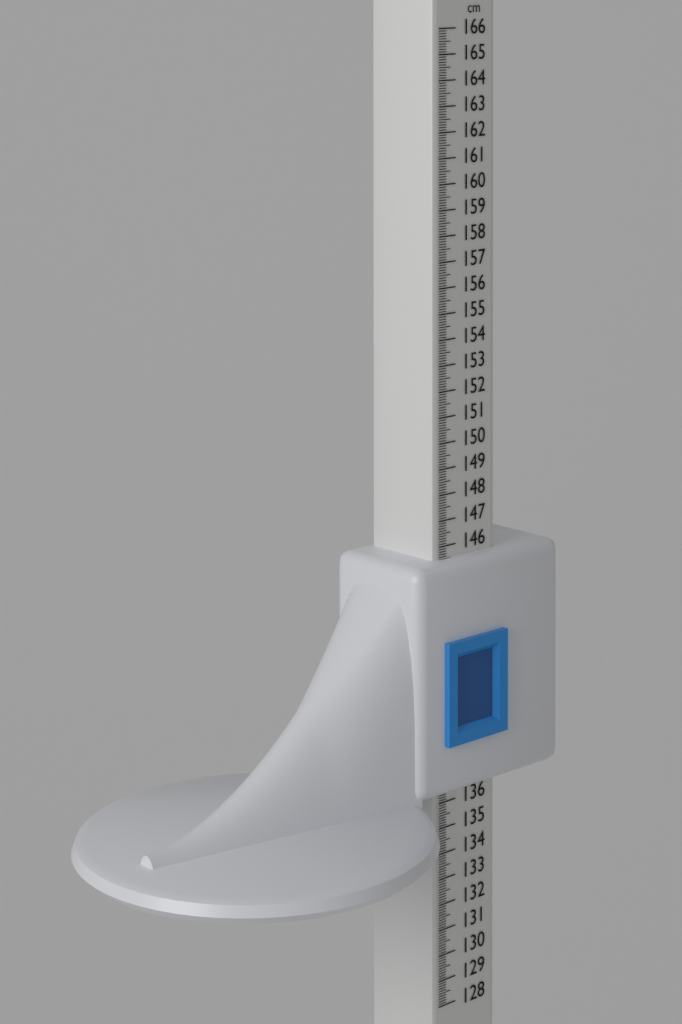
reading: 145.5 cm
